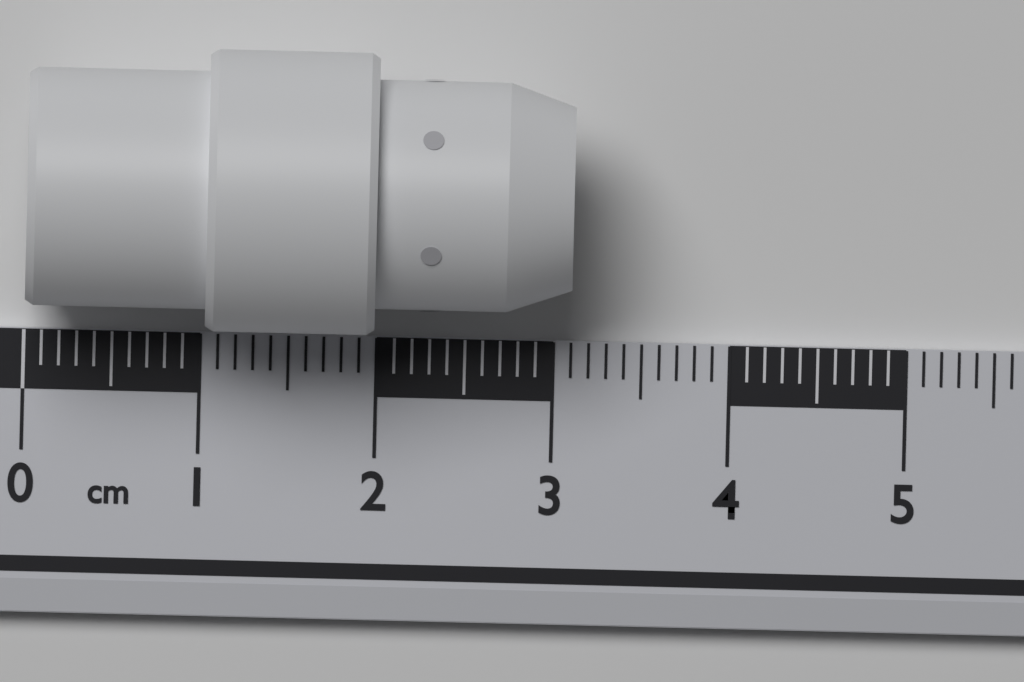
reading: 3.1 cm
